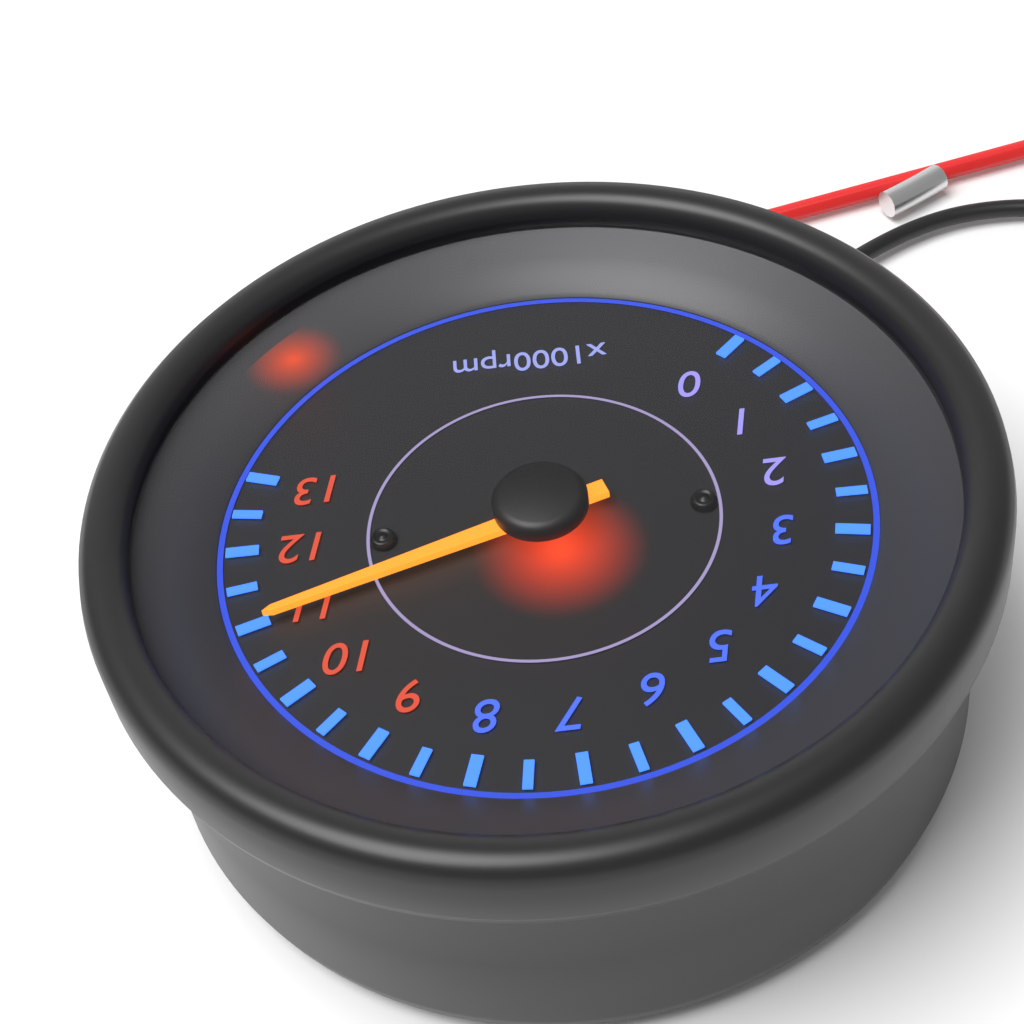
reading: 11000 rpm
